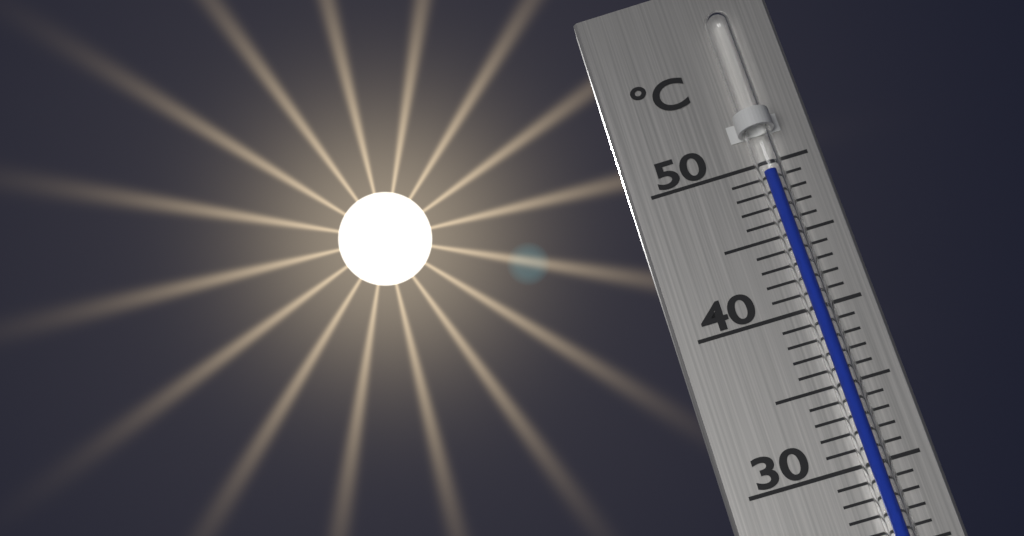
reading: 49 °C
